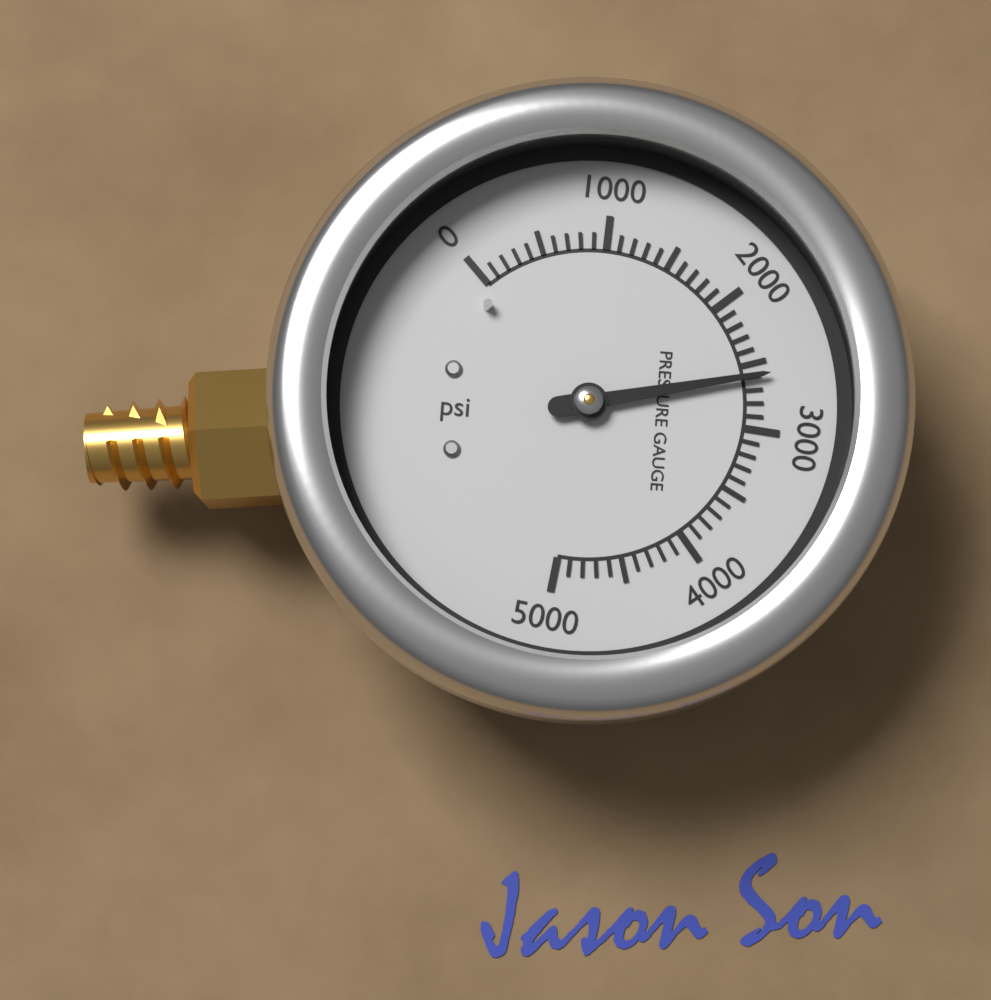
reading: 2600 psi
